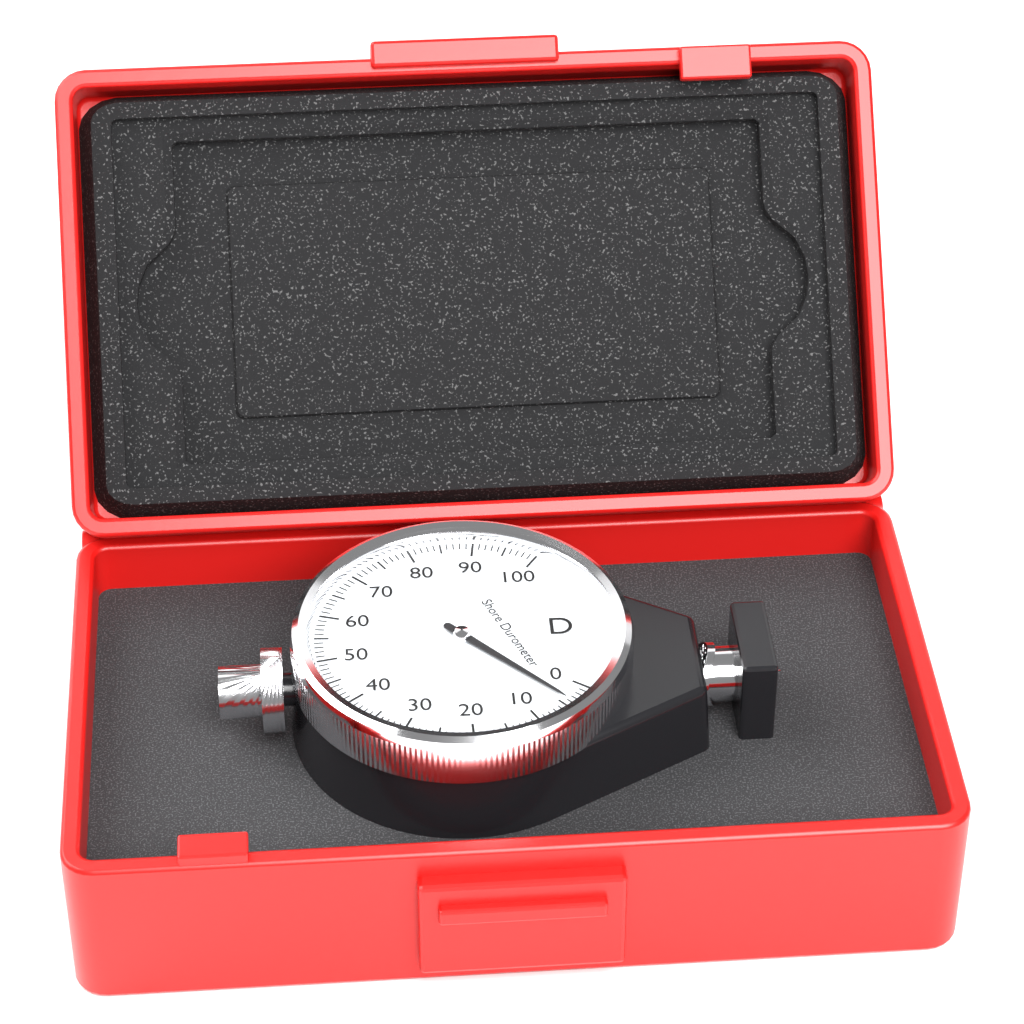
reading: 4 Shore D
